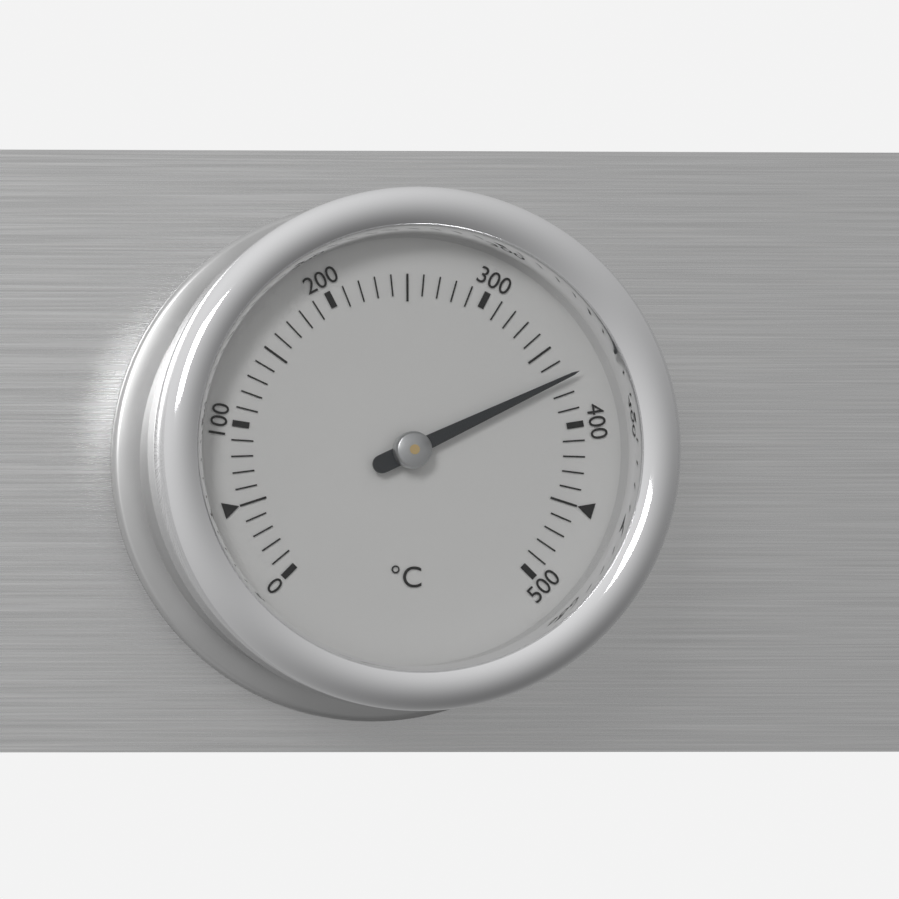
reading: 370 °C
